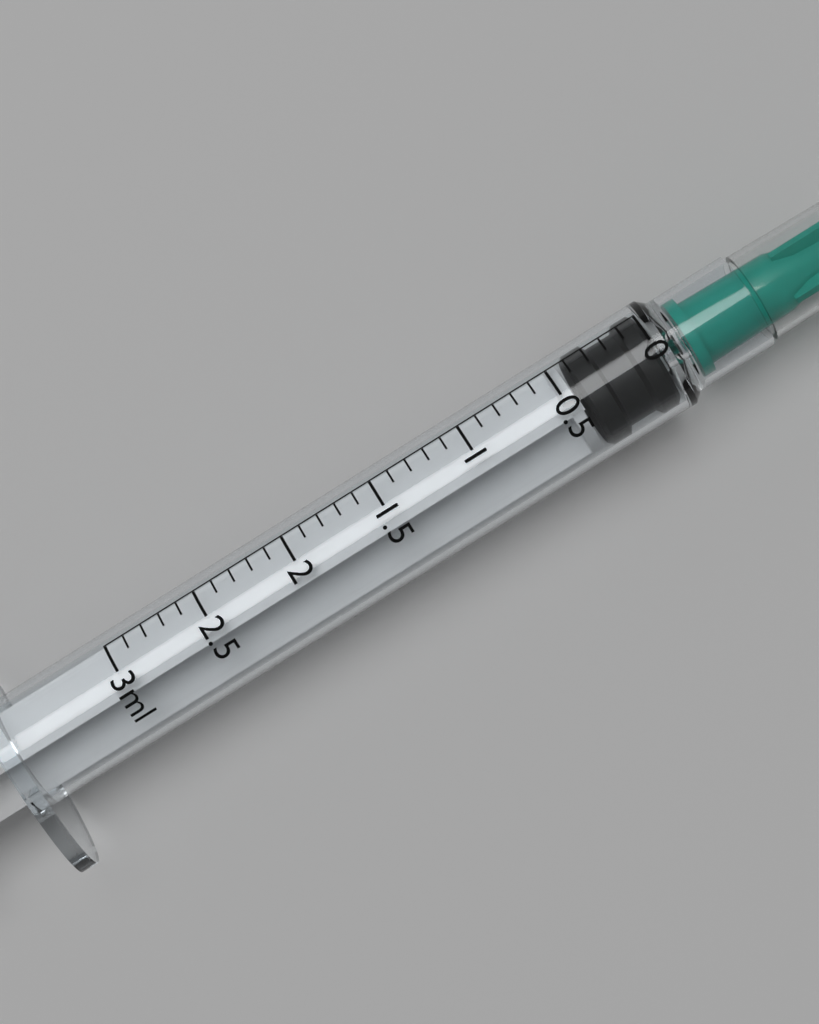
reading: 0.0 ml
